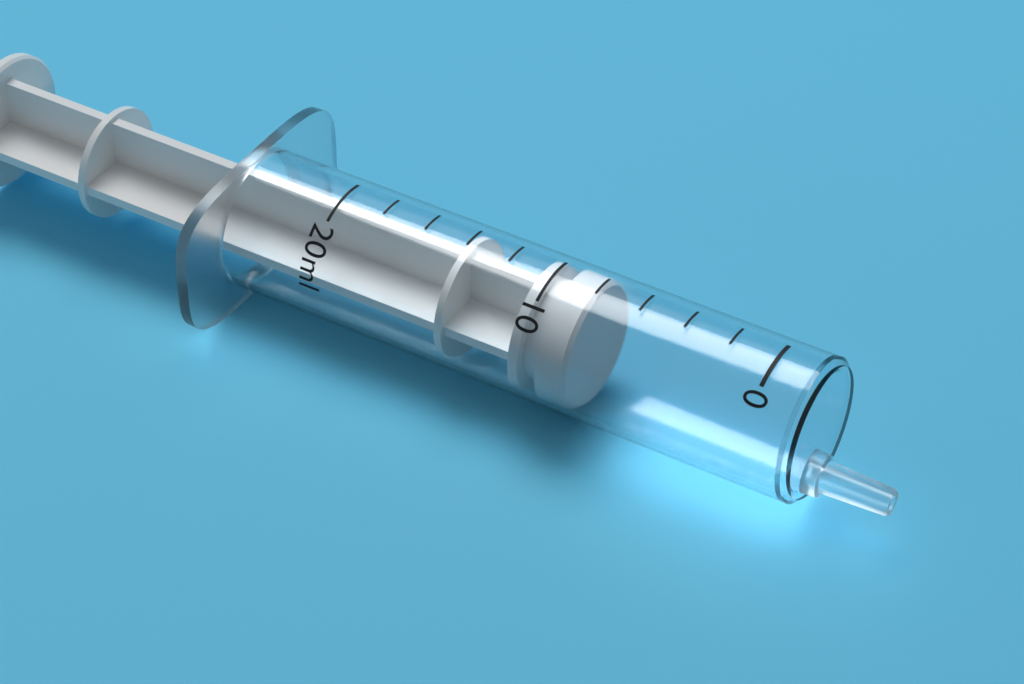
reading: 8 ml
